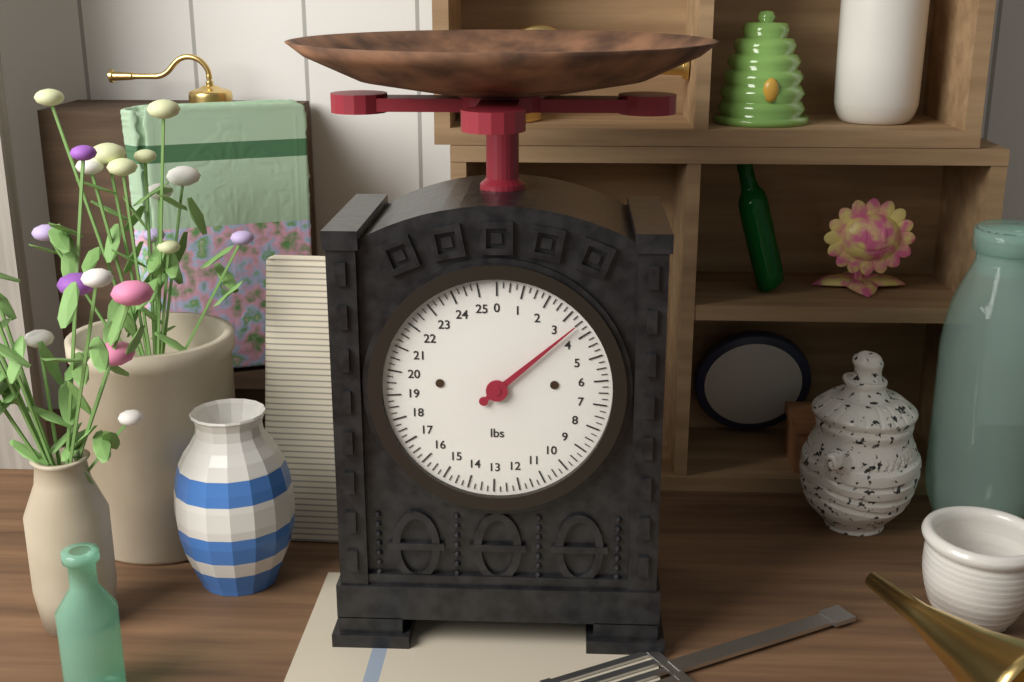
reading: 3.50 lbs
